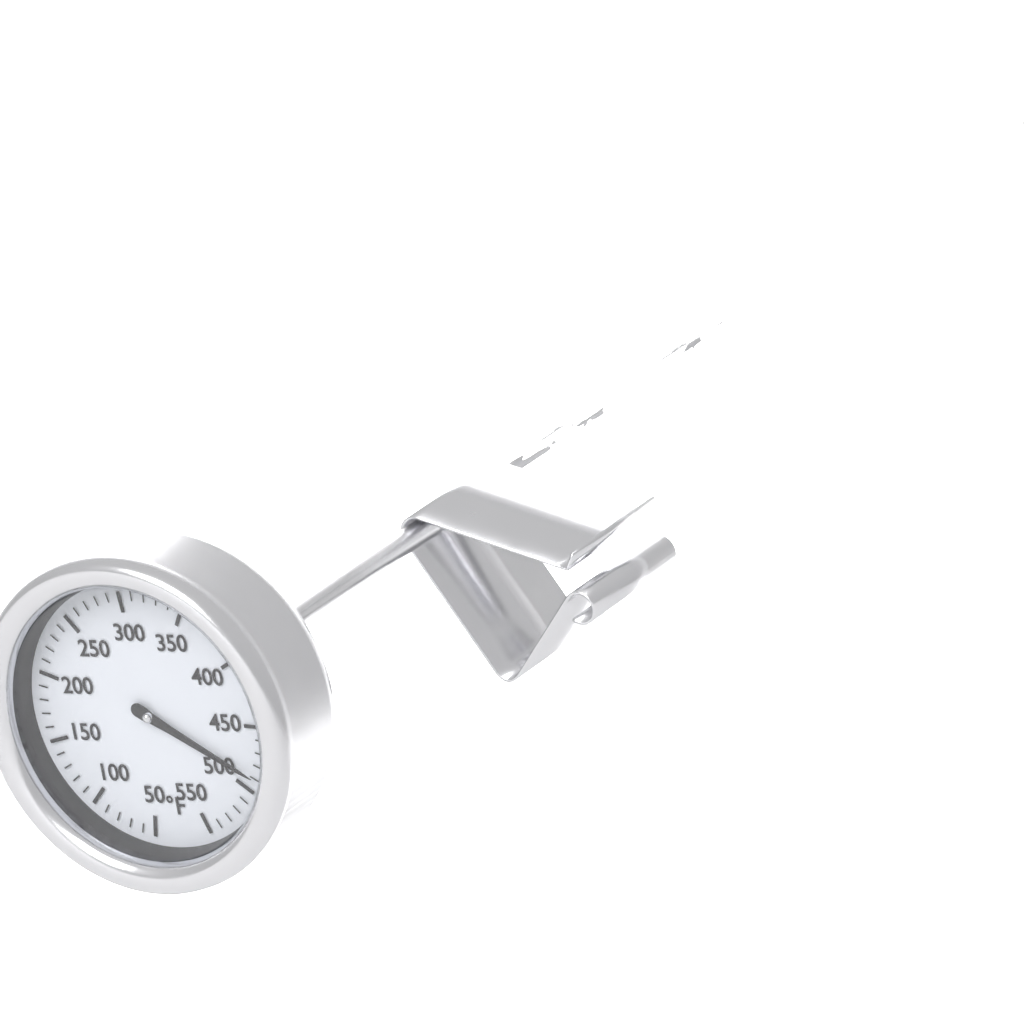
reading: 490 °F
